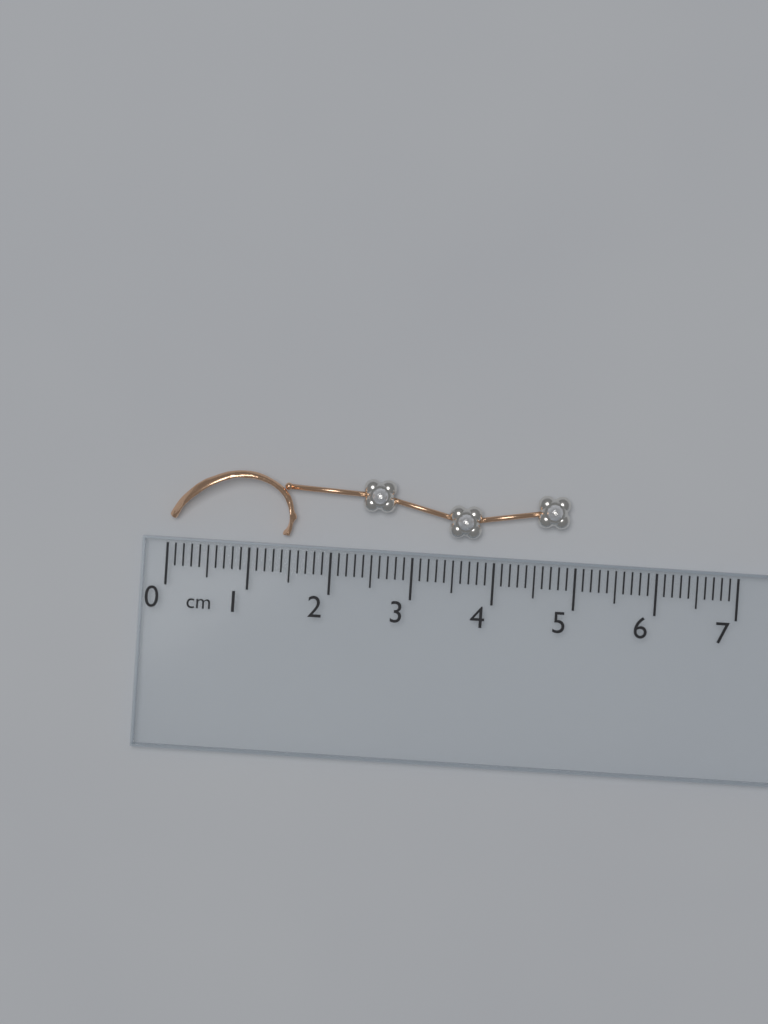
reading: 4.9 cm
